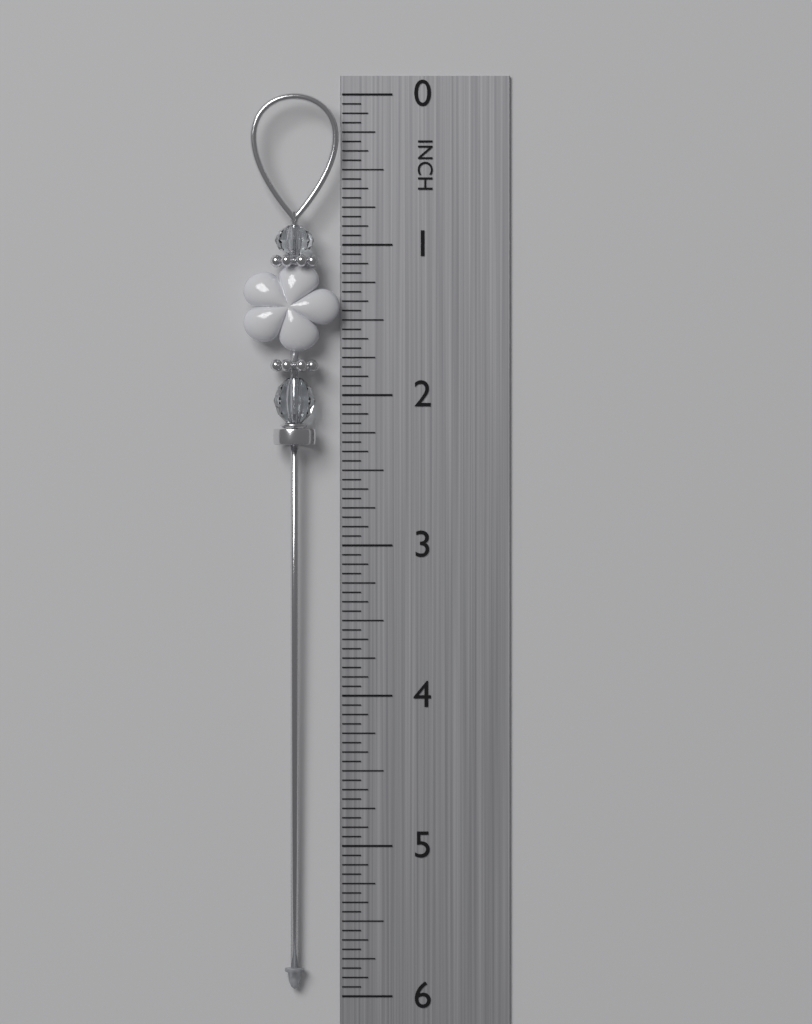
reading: 5.9500 in
